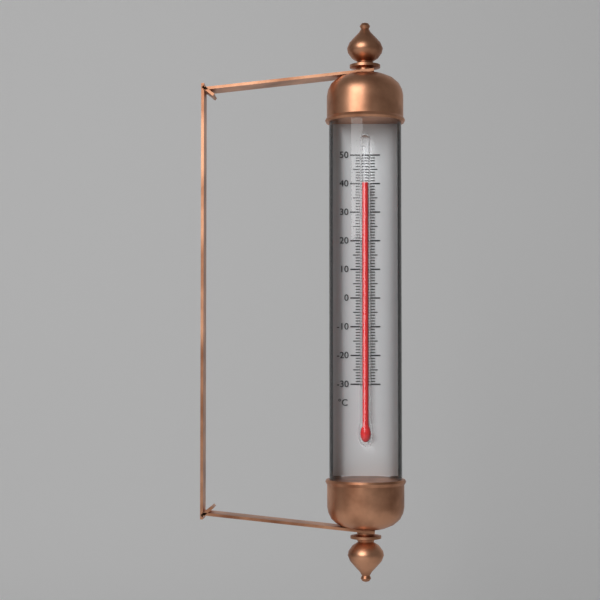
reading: 40 °C
